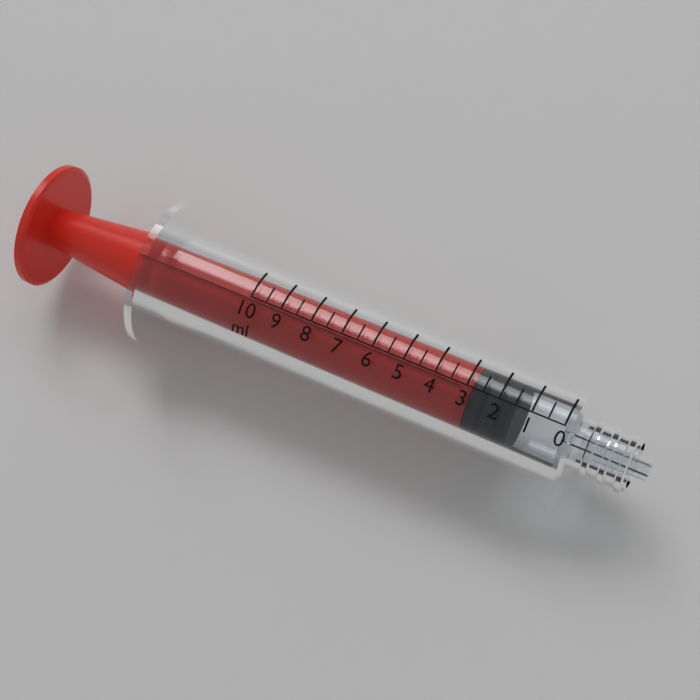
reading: 1.5 ml
